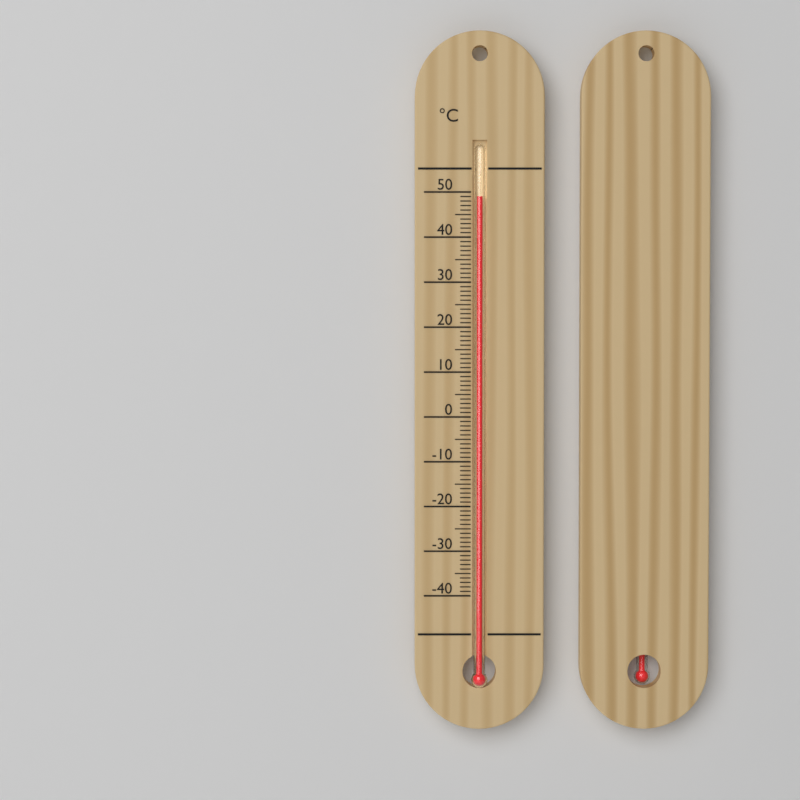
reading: 49 °C
